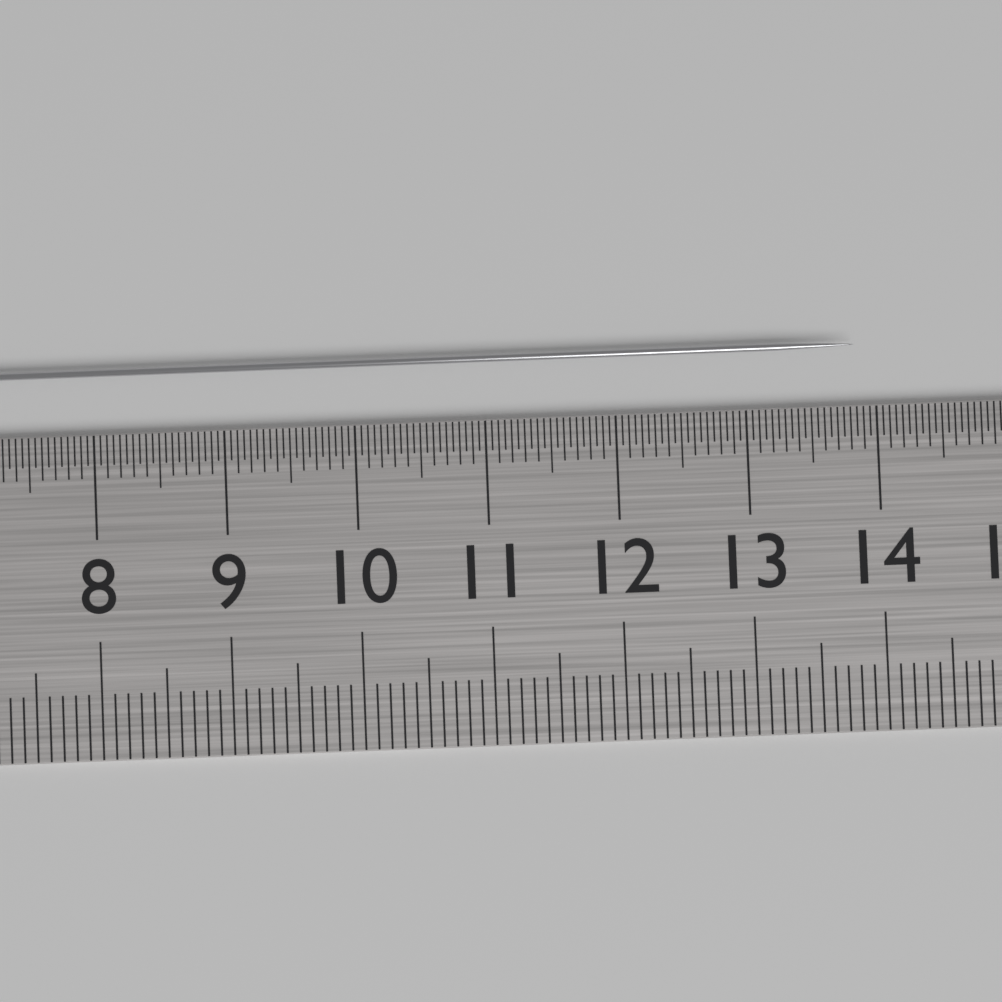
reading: 13.85 cm
